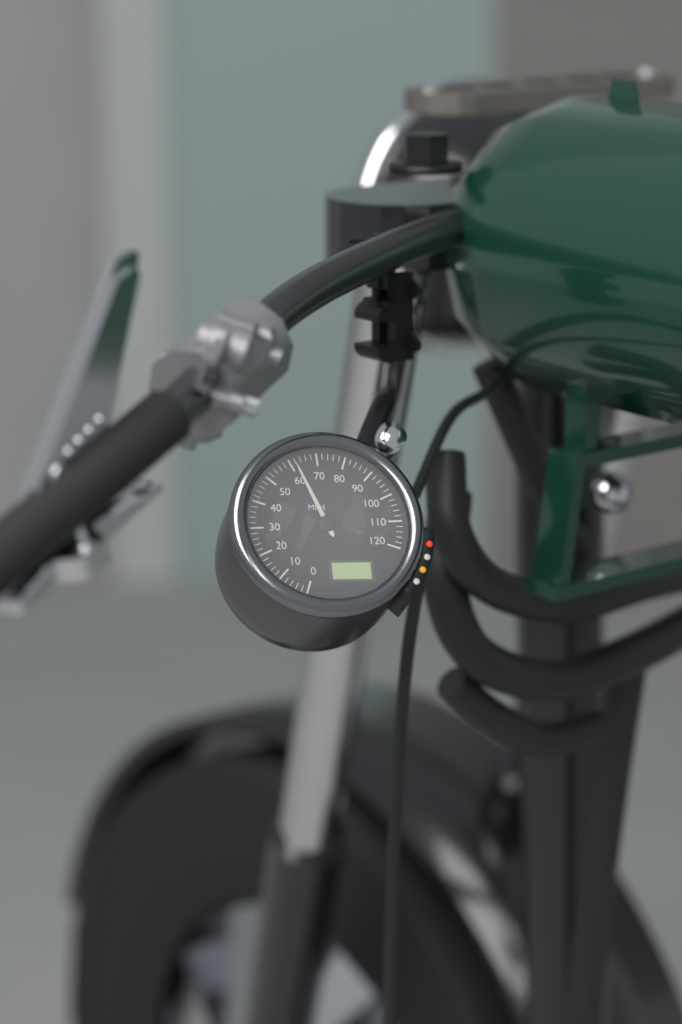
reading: 62 MPH
